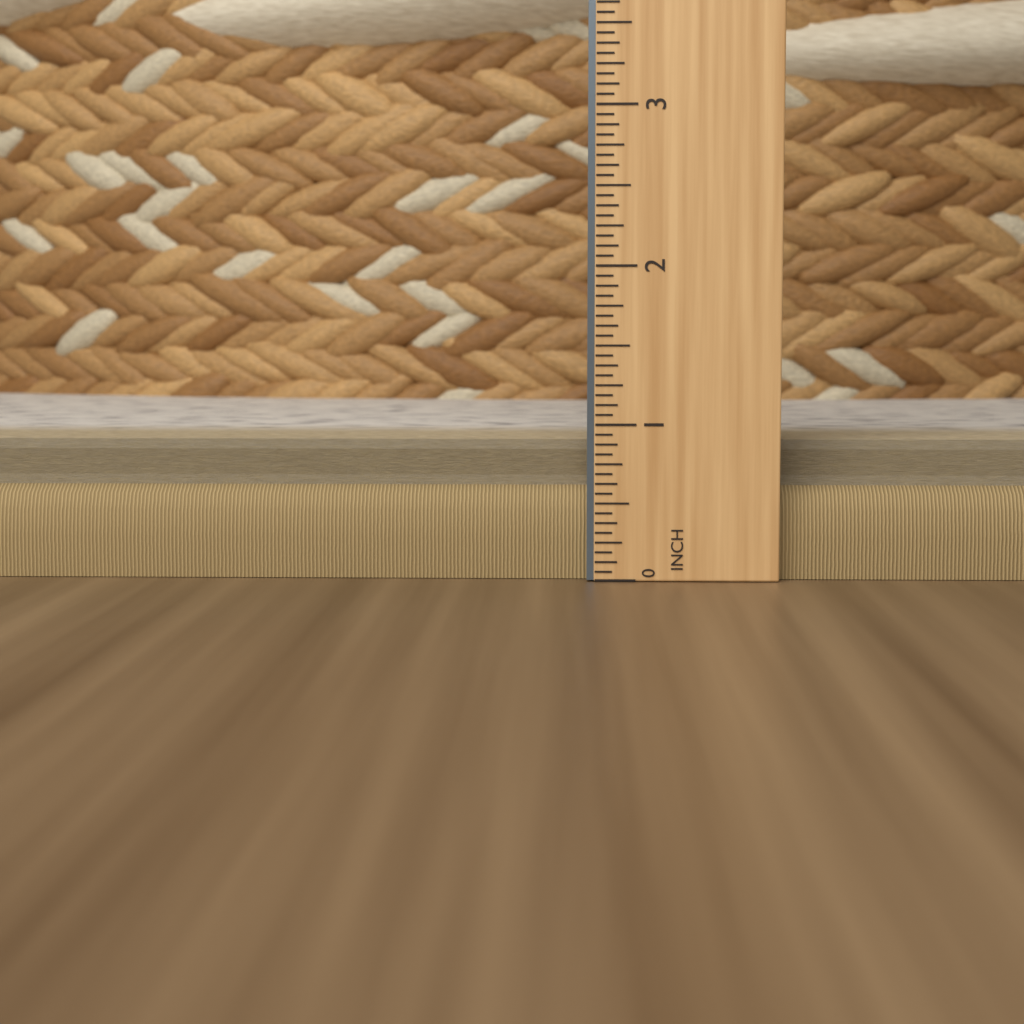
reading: 0.8750 in
